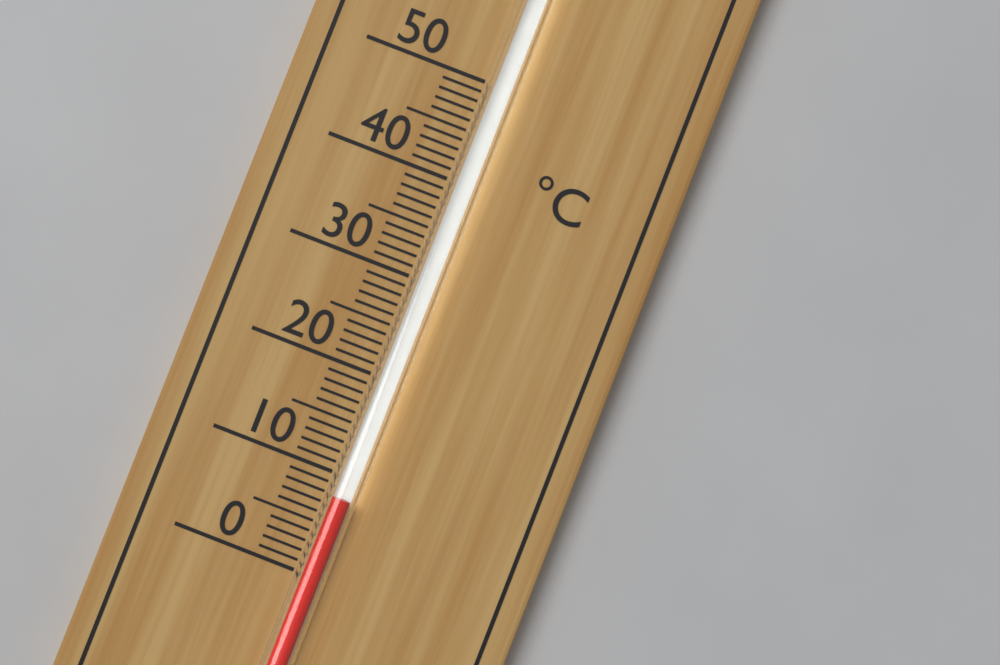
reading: 8 °C
